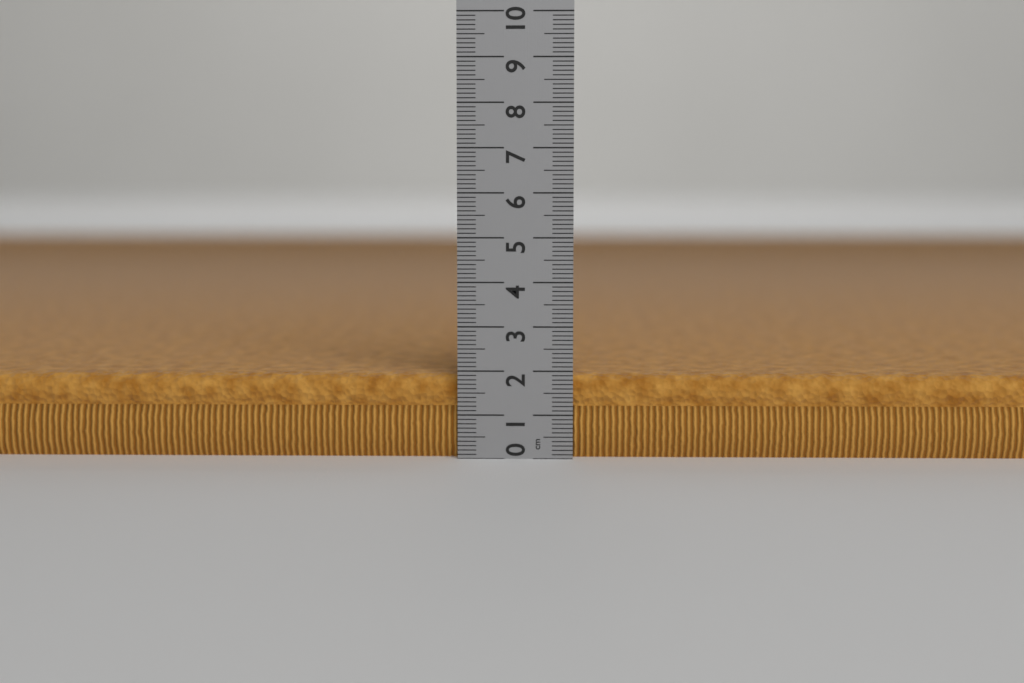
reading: 1.9 cm
